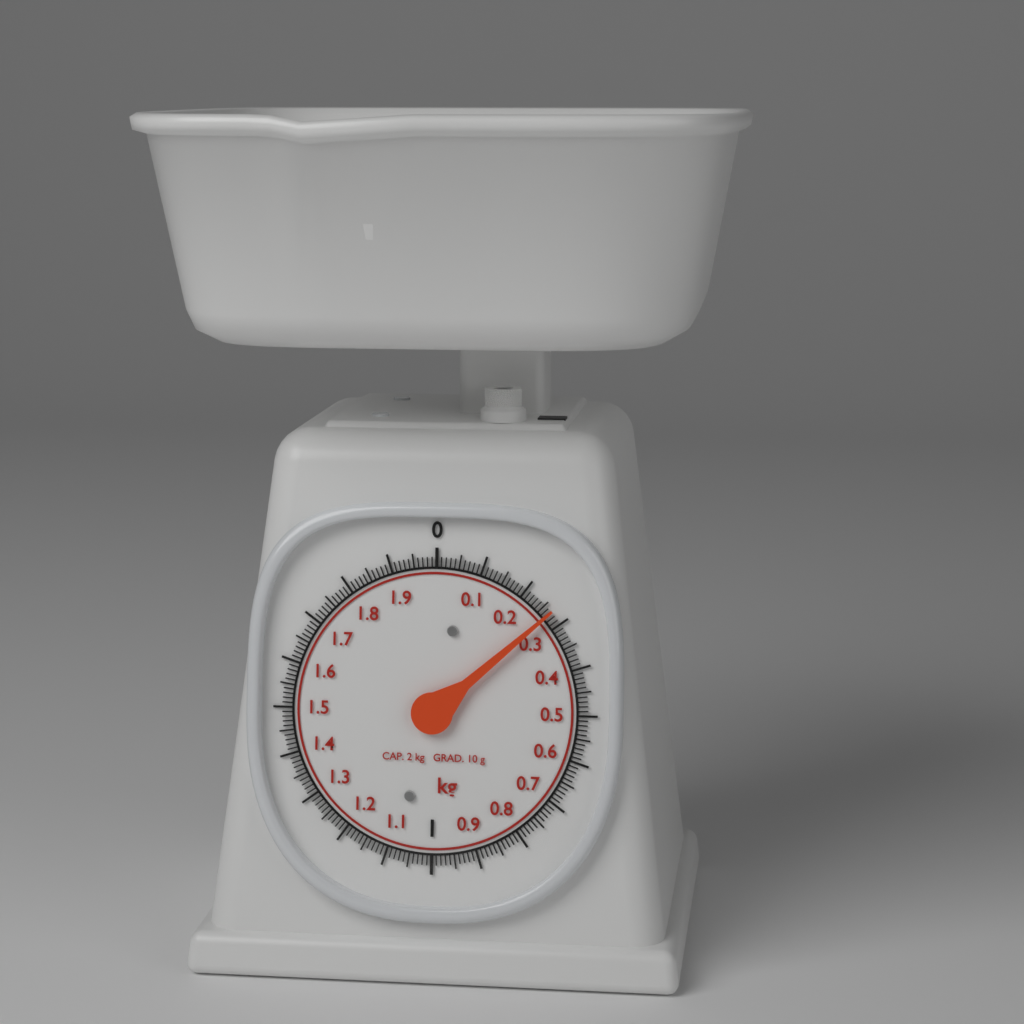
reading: 0.27 kg
